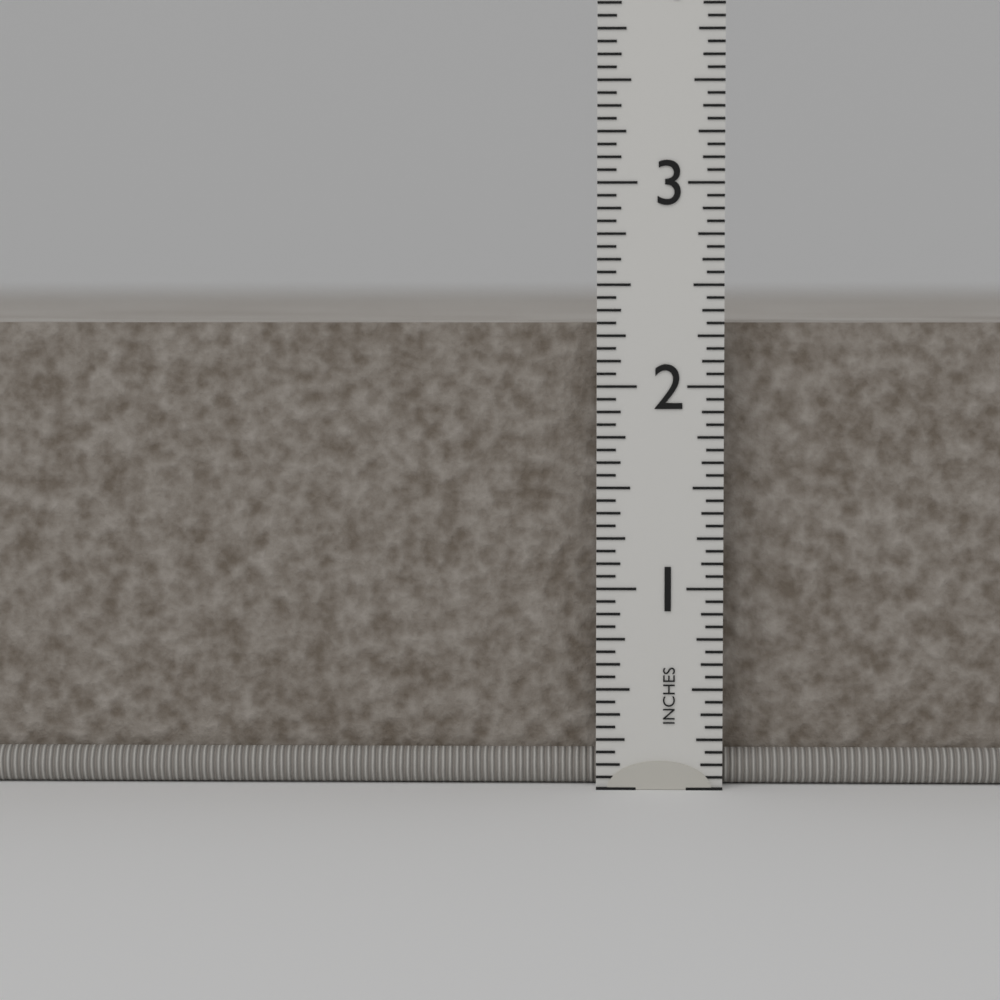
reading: 2.3125 in
